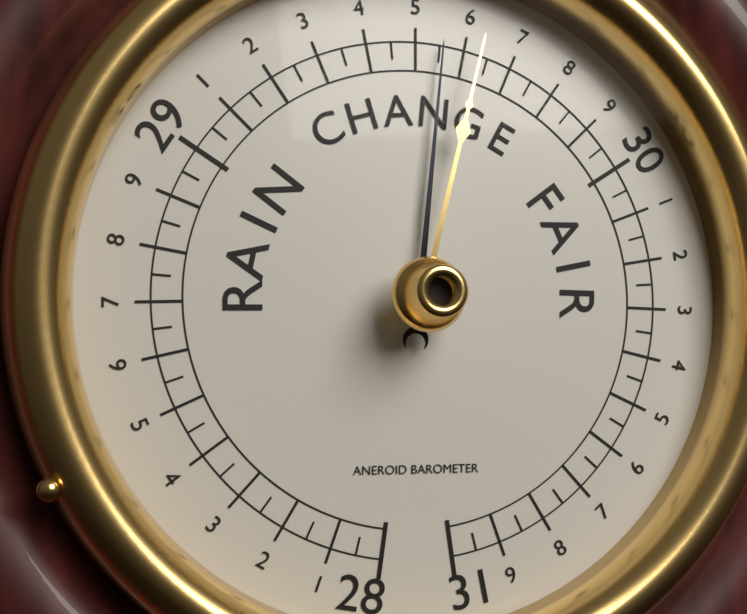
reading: 29.55 (no unit)
